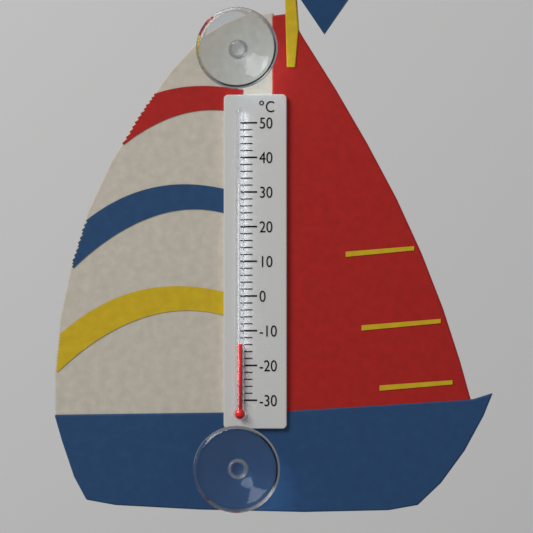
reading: -14 °C
